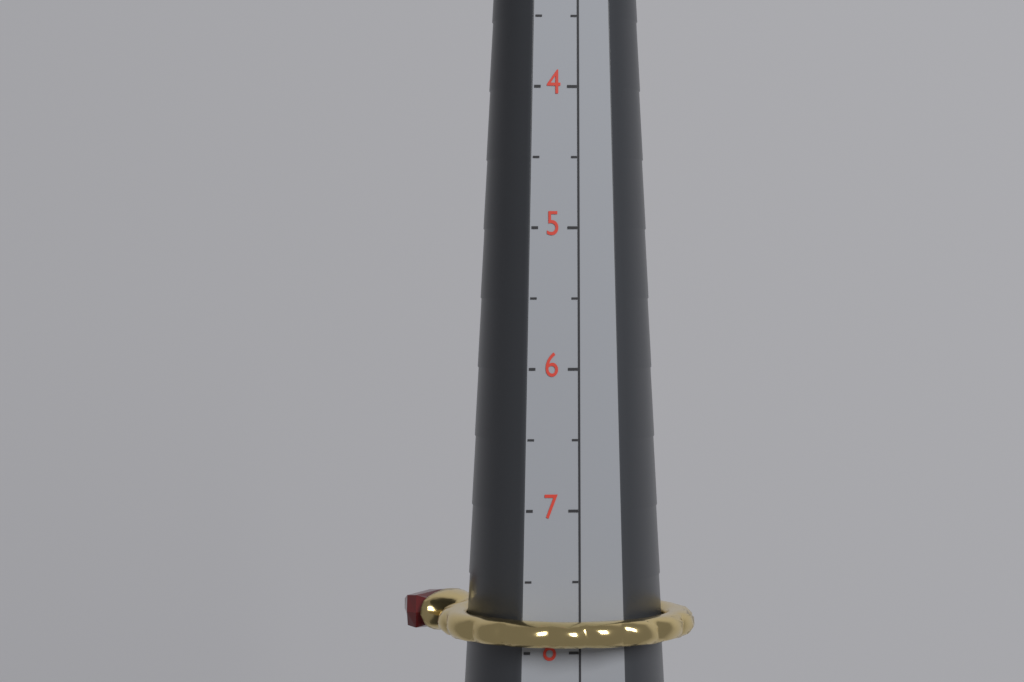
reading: 8.0 (no unit)
